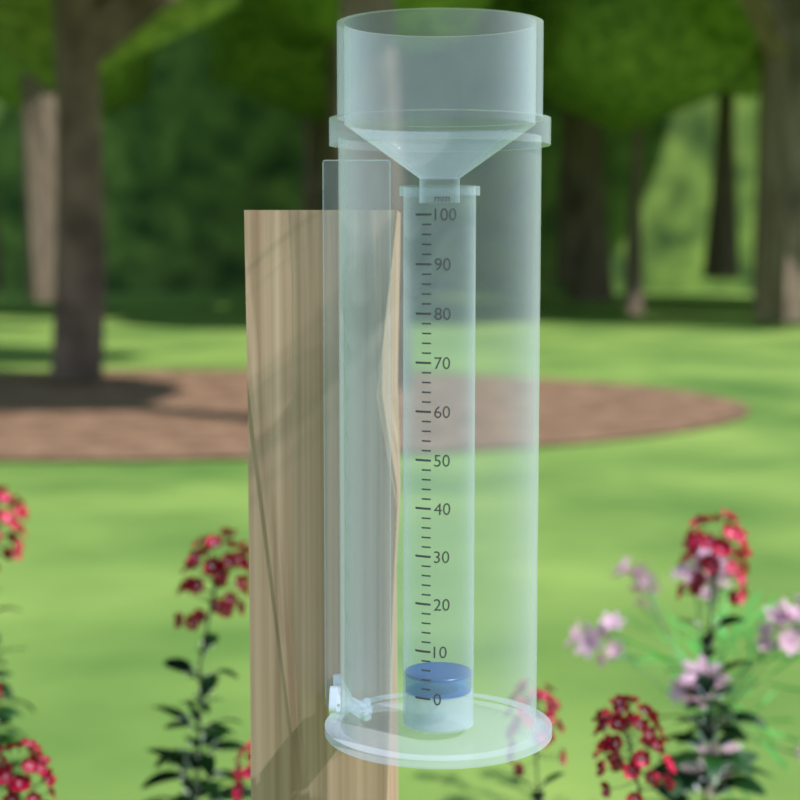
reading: 4 mm
